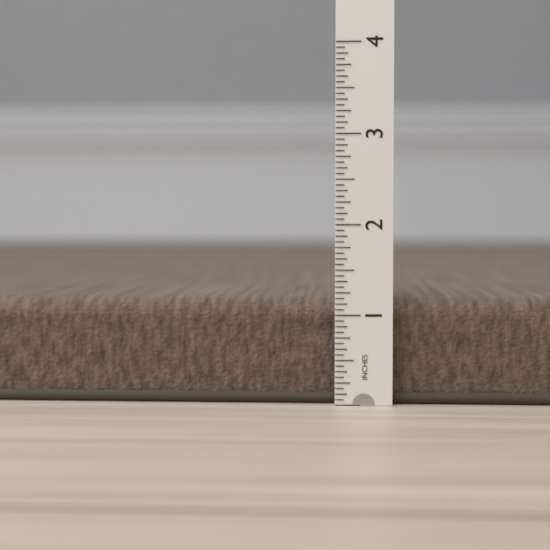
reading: 1.1875 in
